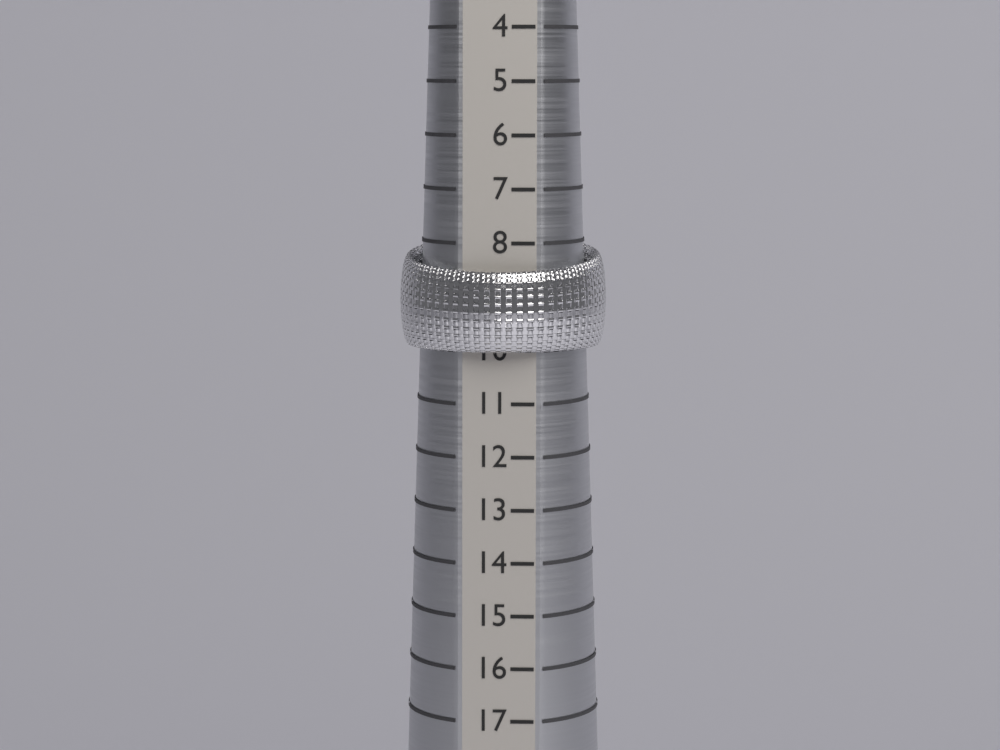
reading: 10 (no unit)
